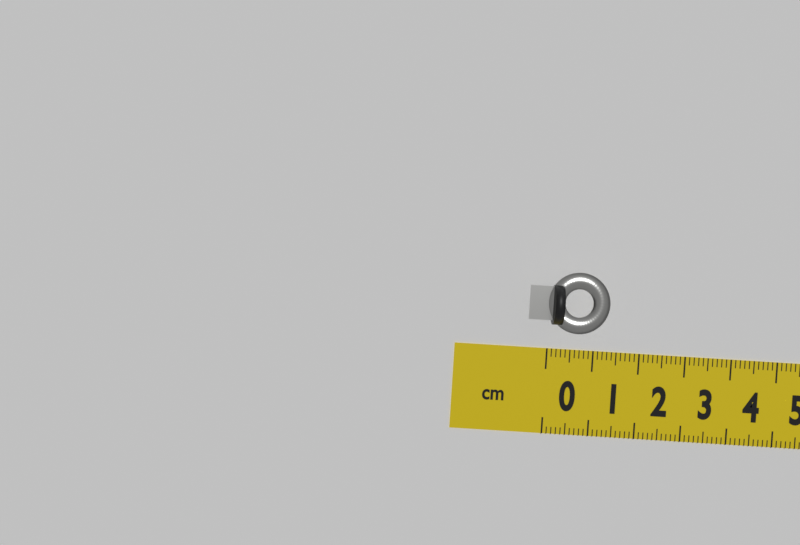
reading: 1.2 cm
